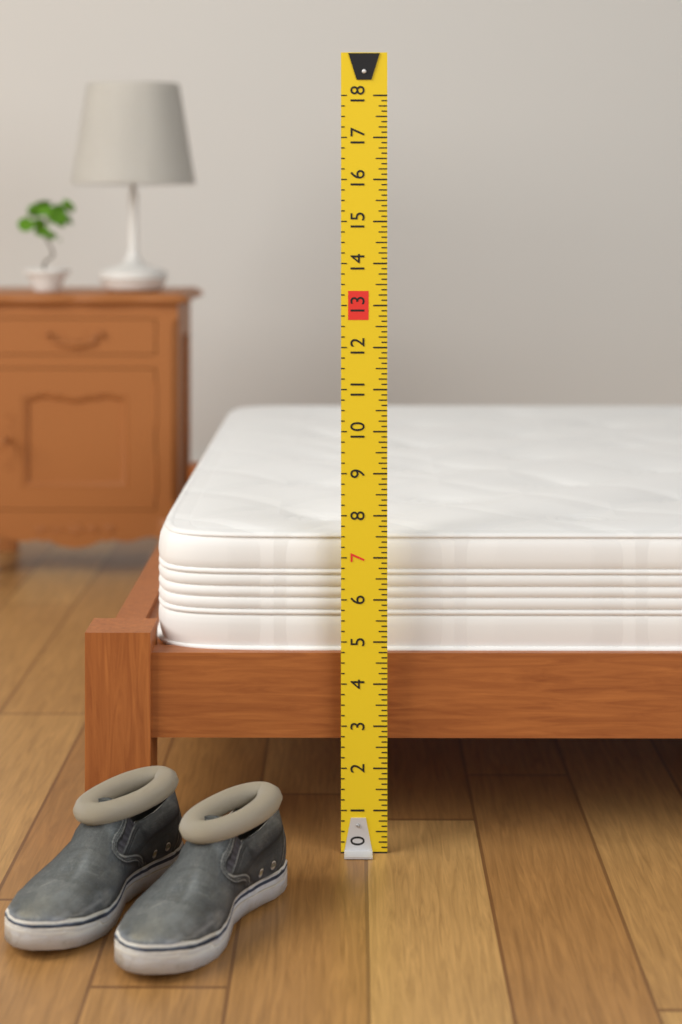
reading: 7.500 (no unit)
